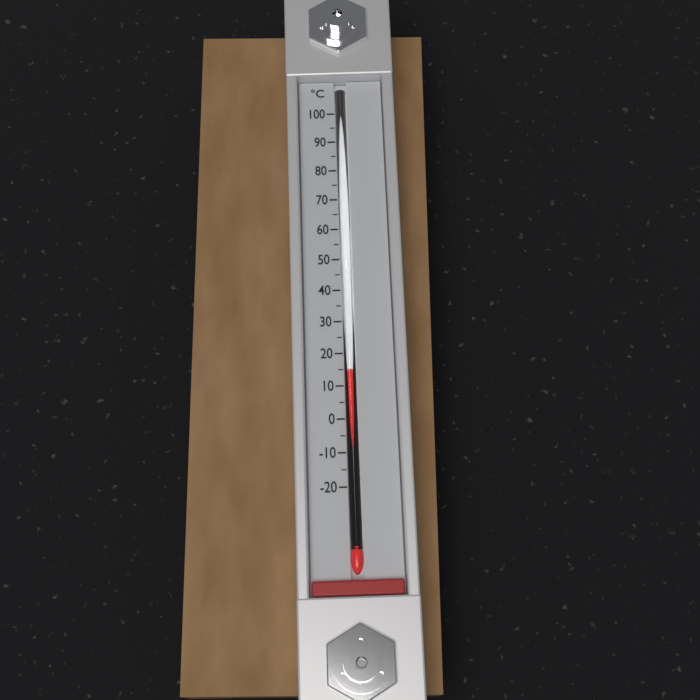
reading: 15 °C
